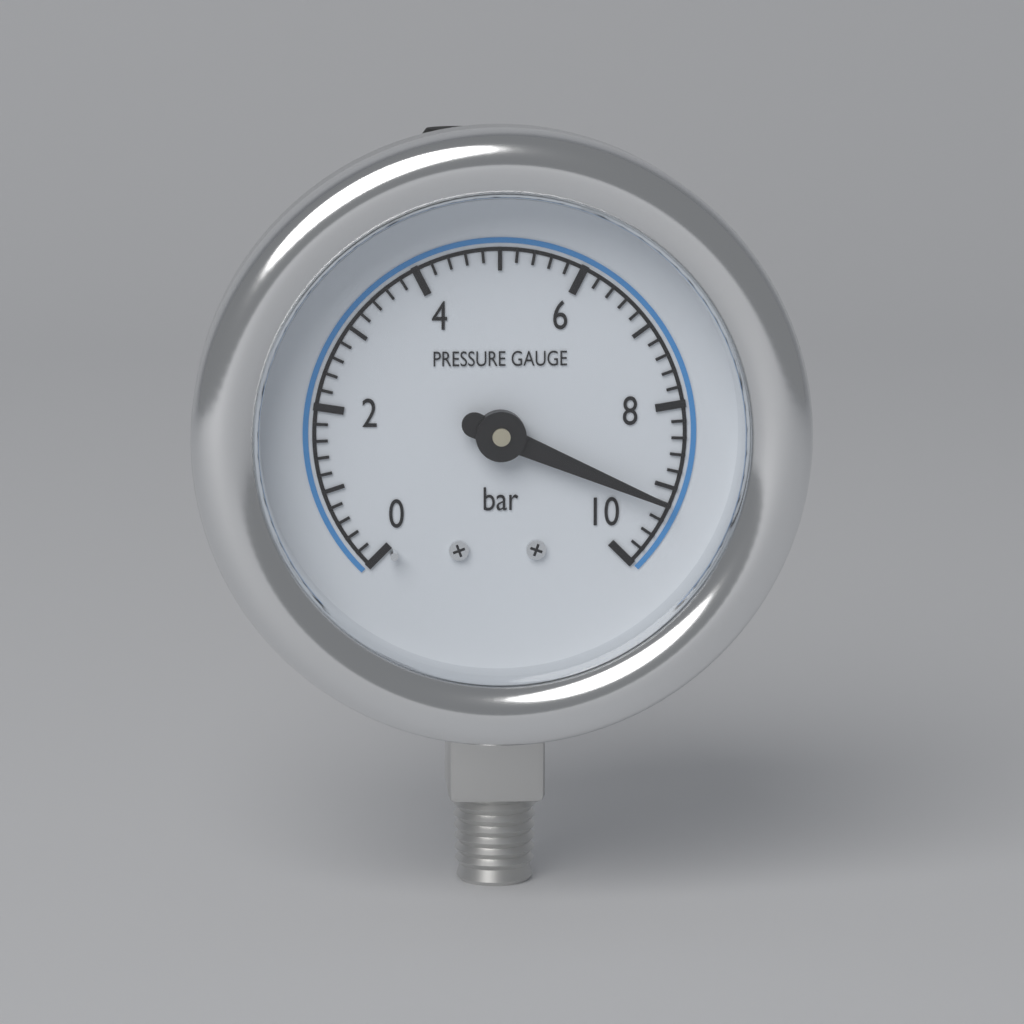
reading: 9.2 bar
